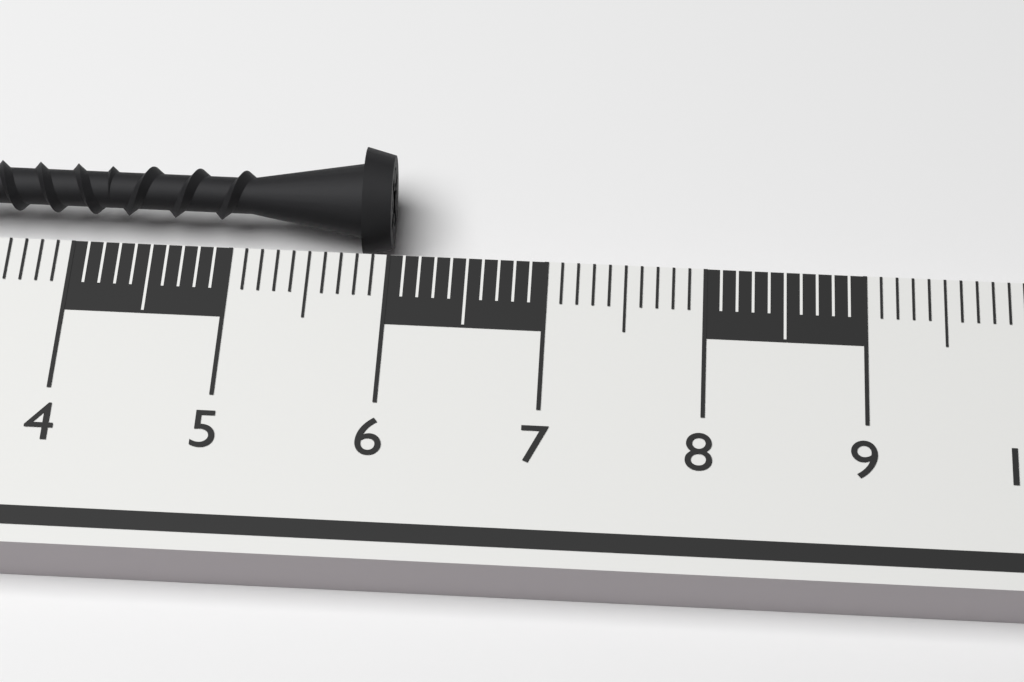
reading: 6.0 cm
